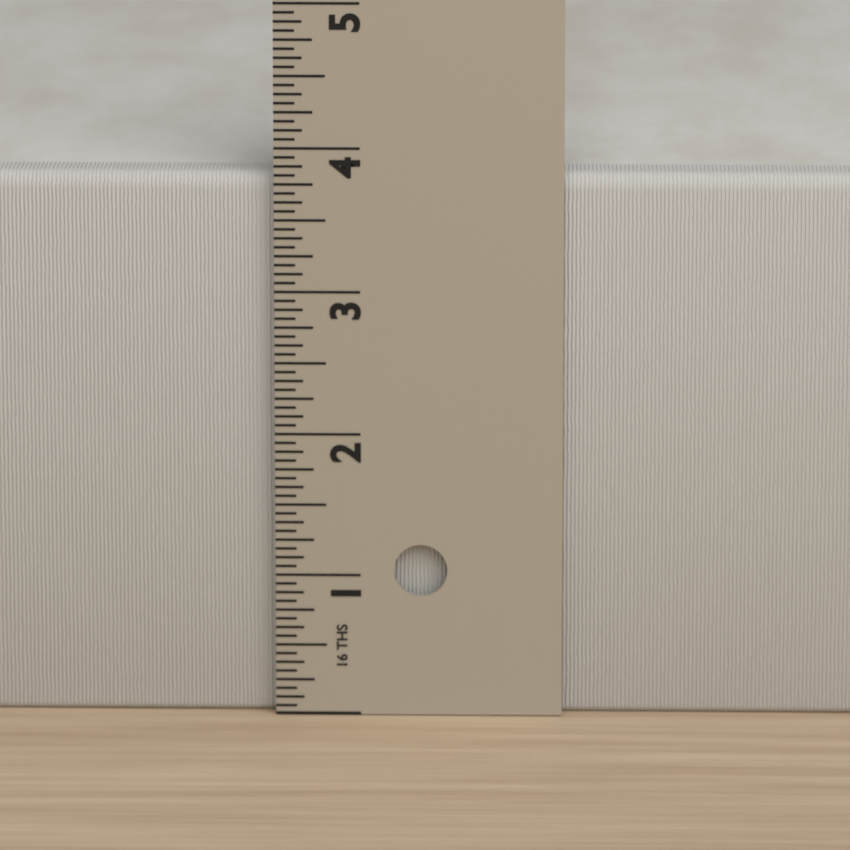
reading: 3.8125 in
